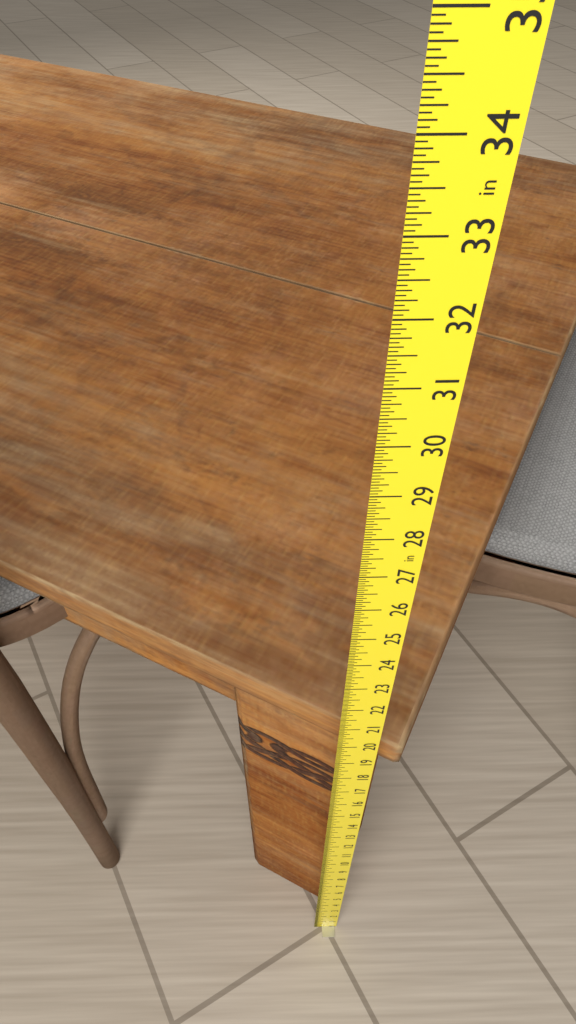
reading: 19.5625 in
